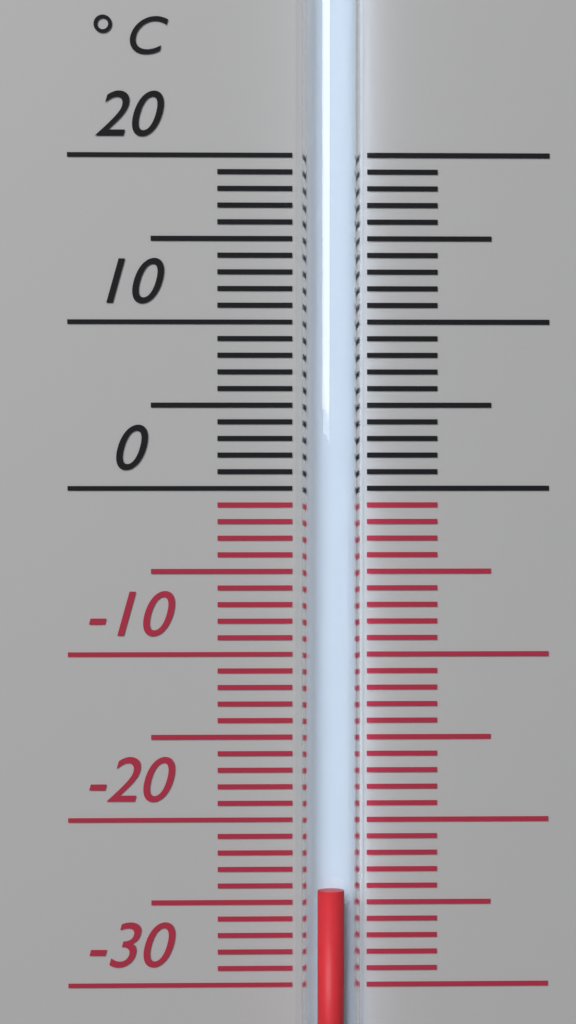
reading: -24 °C
